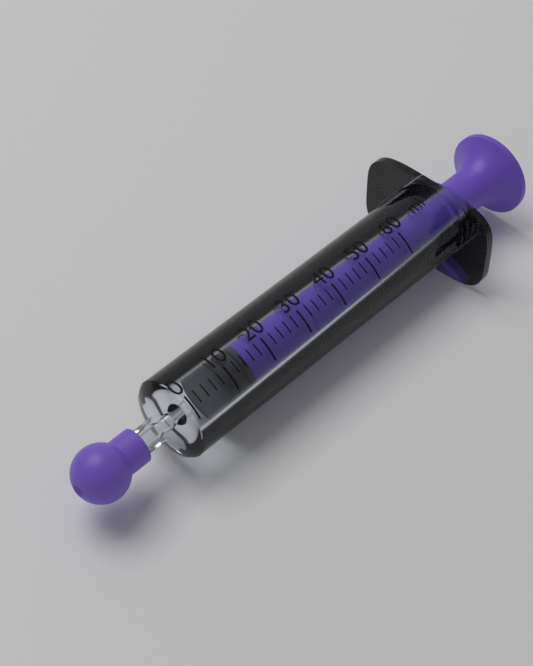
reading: 8 ml
